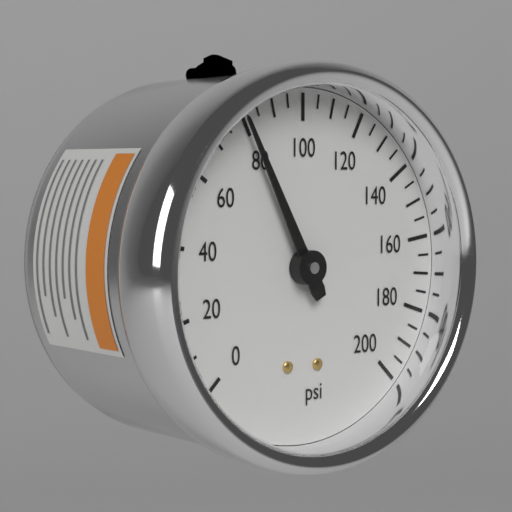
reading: 80 psi
